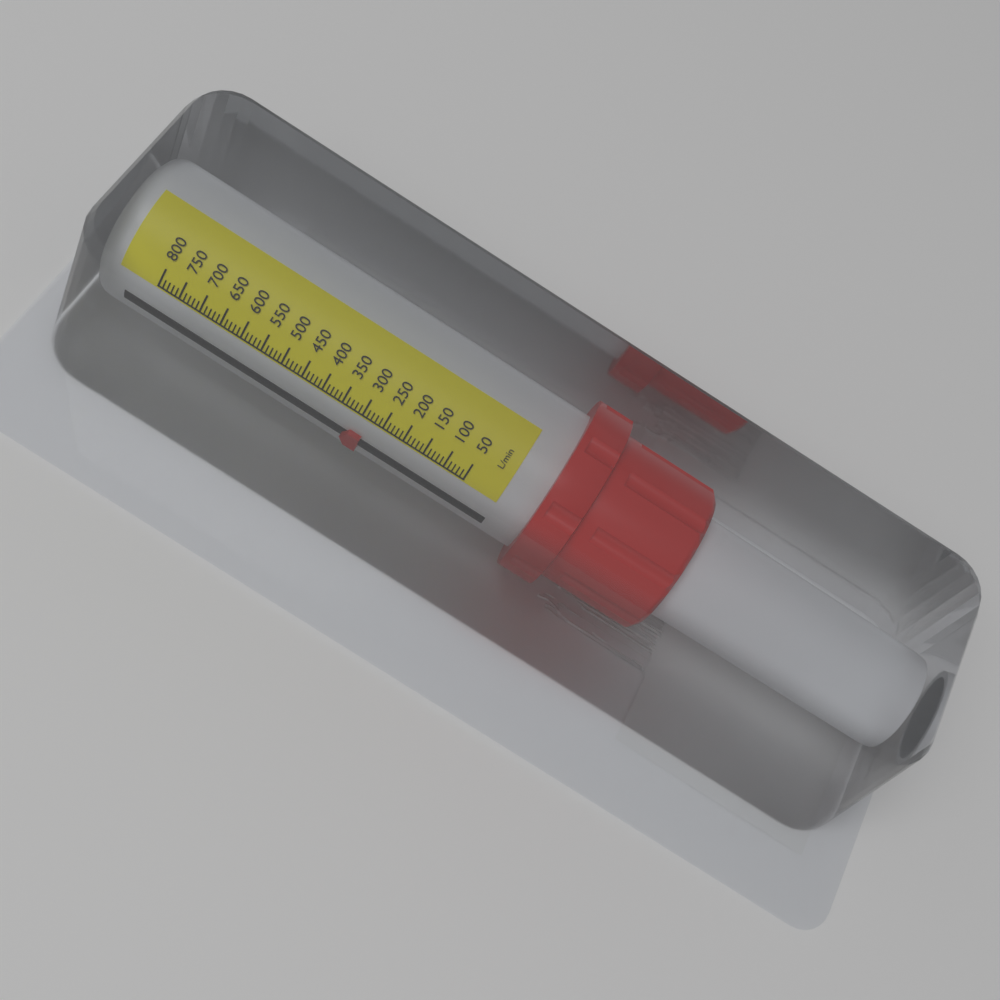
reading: 280 L/min
